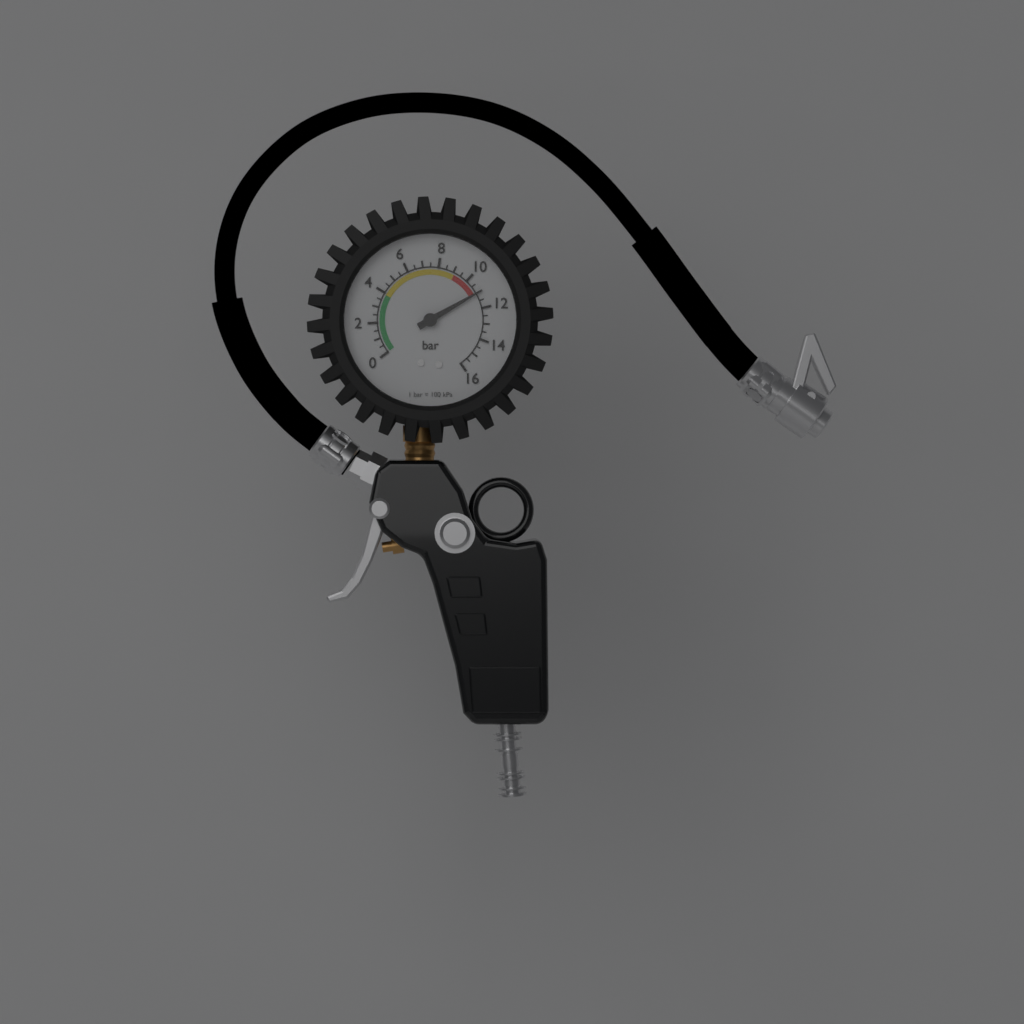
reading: 11.0 bar
